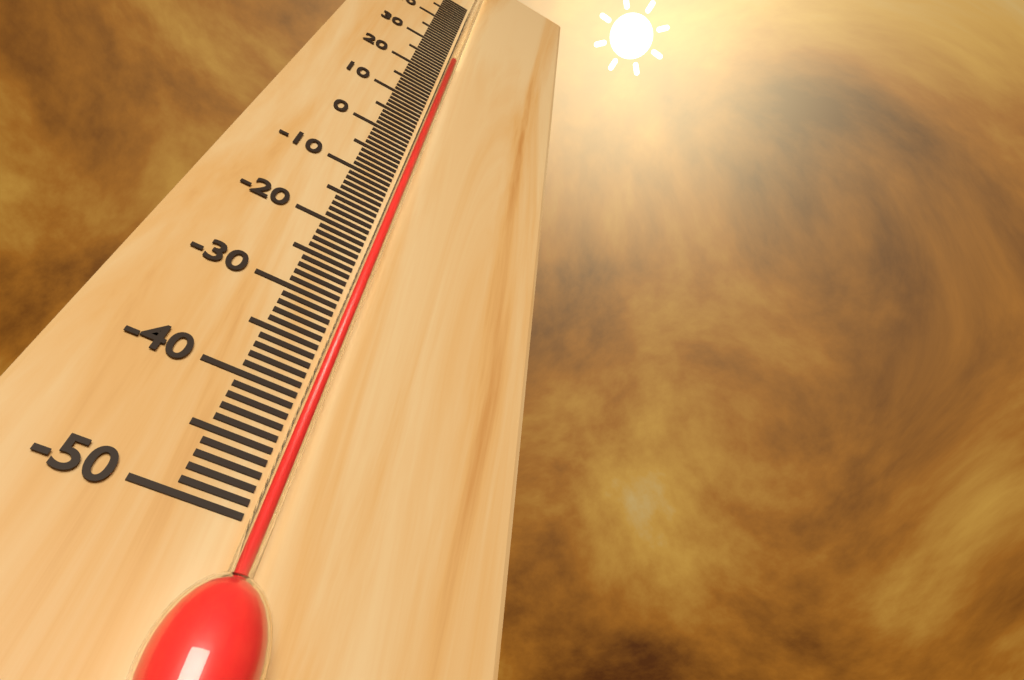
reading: 25 °C
